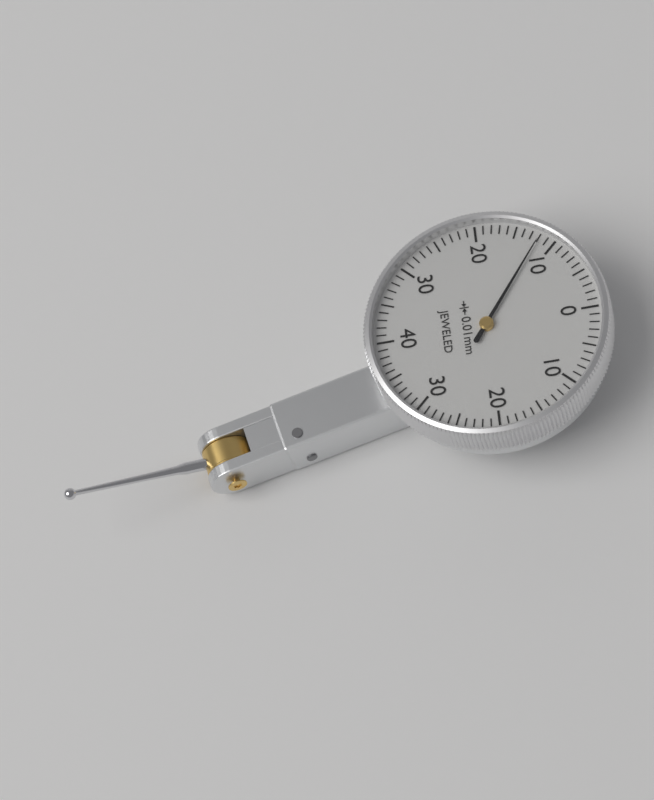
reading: 0.12 mm
